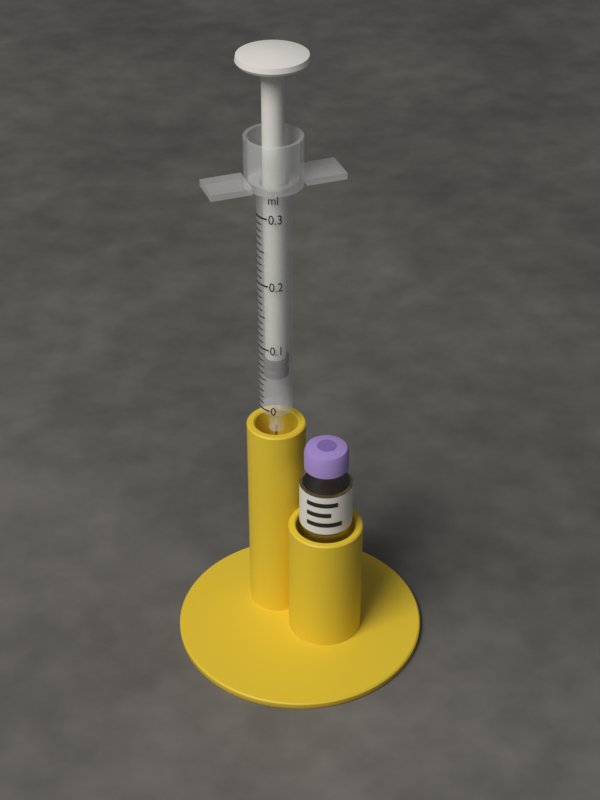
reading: 0.05 ml
